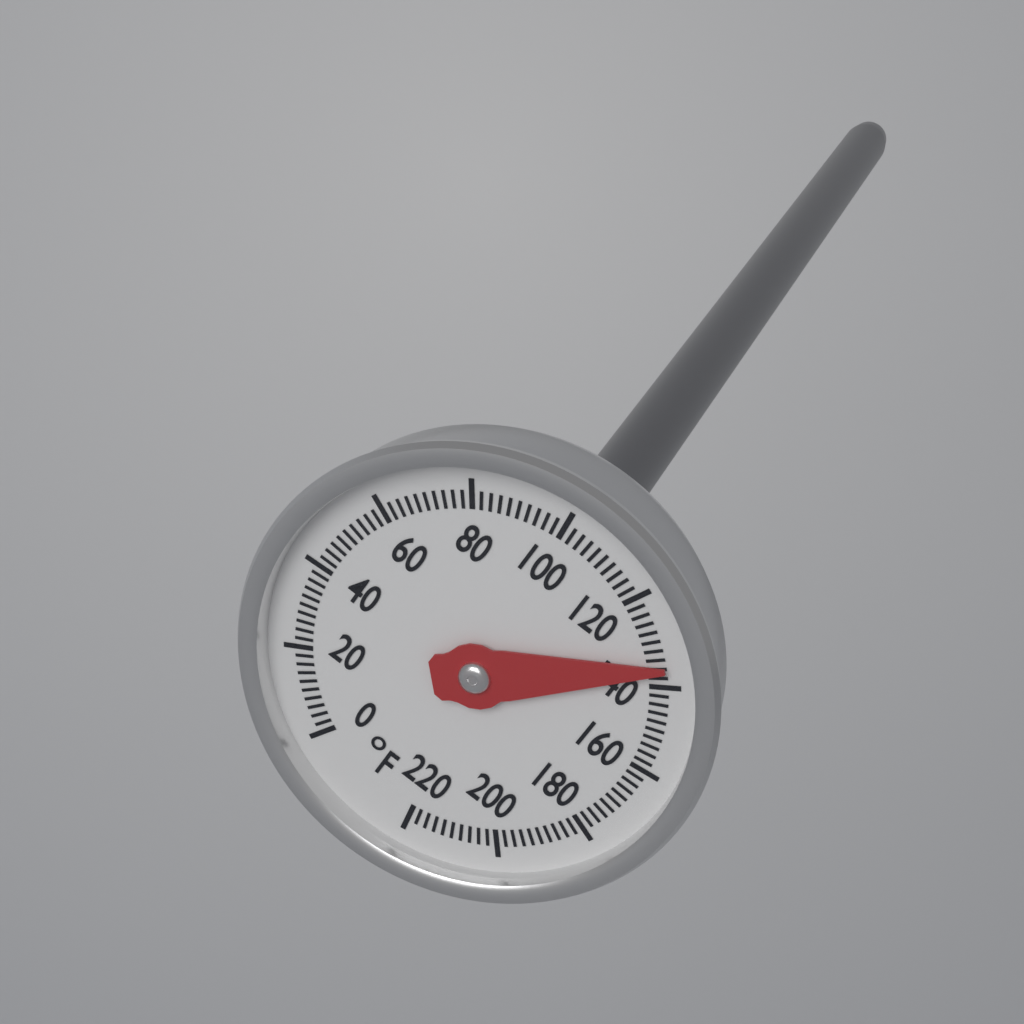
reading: 136 °F
